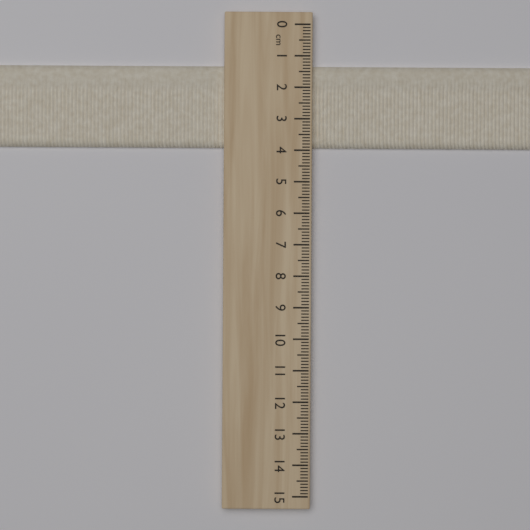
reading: 3.9 cm
